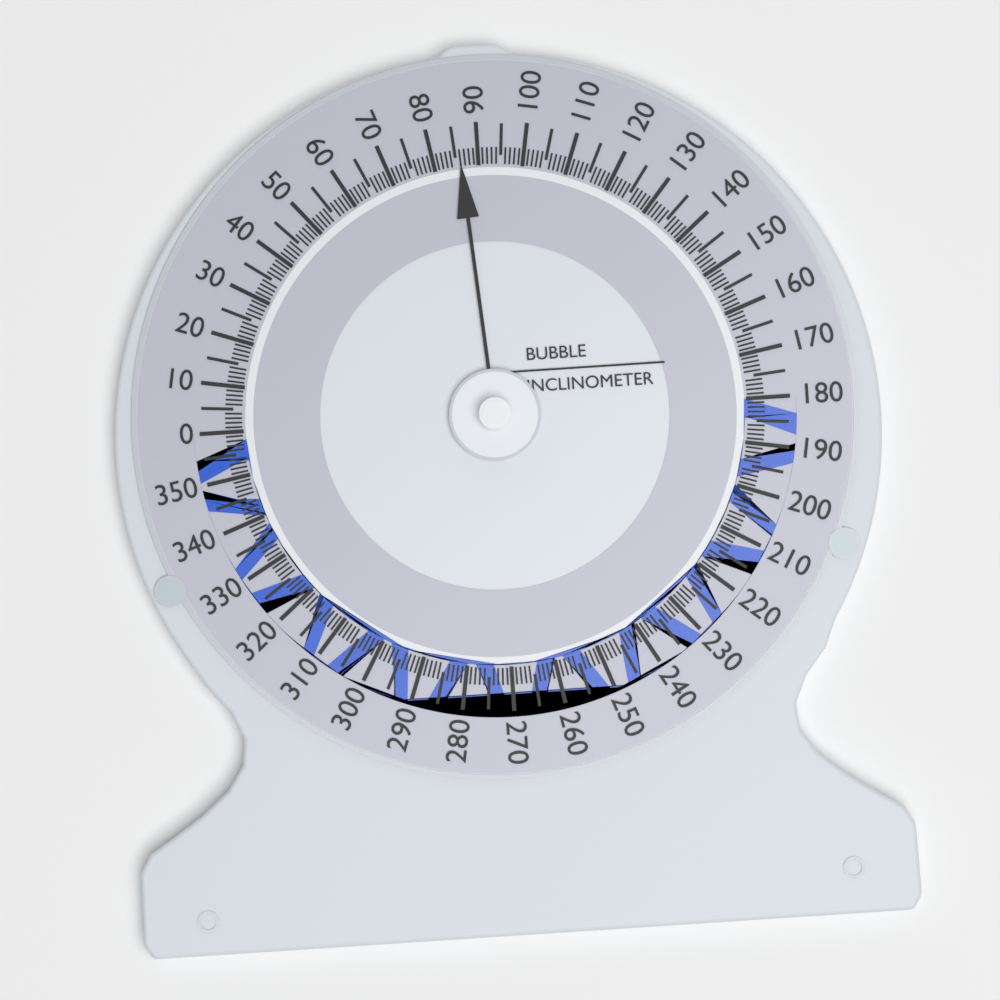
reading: 86 (no unit)
